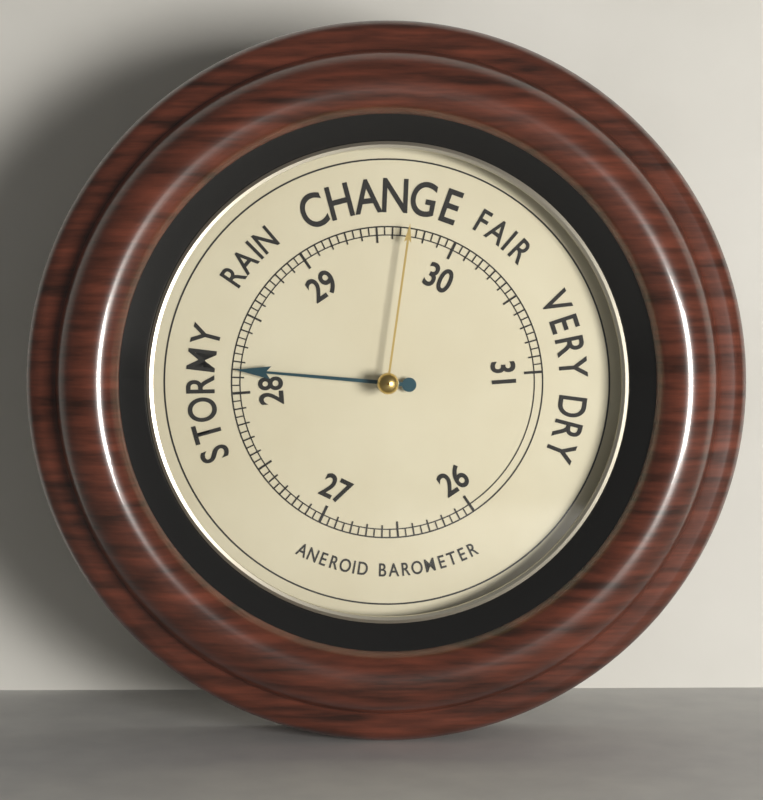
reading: 28.15 (no unit)
